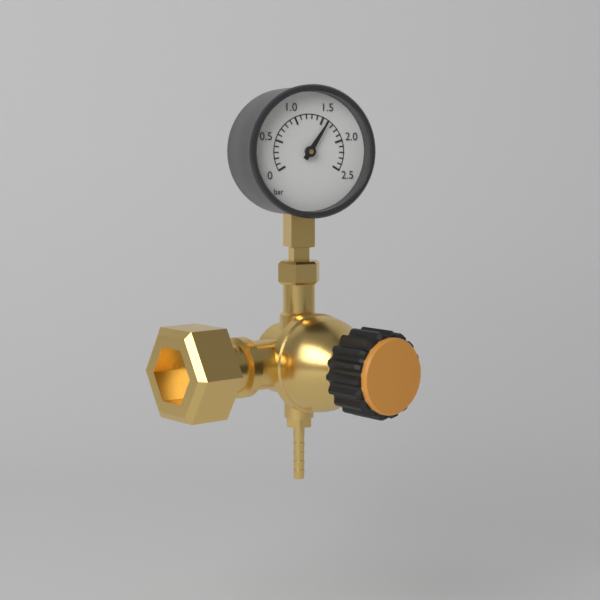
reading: 1.6 bar
